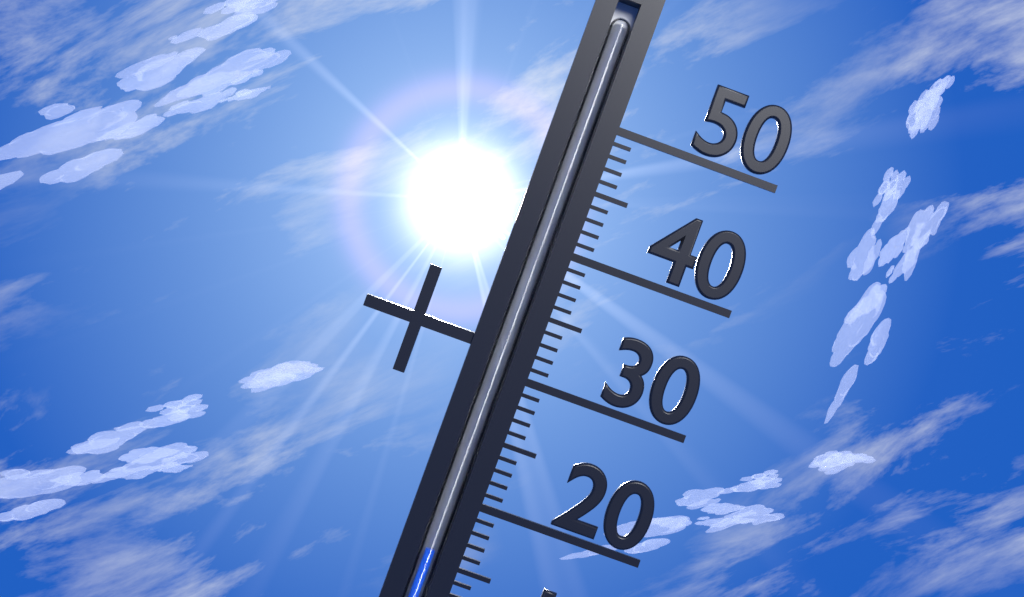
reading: 16 °C
